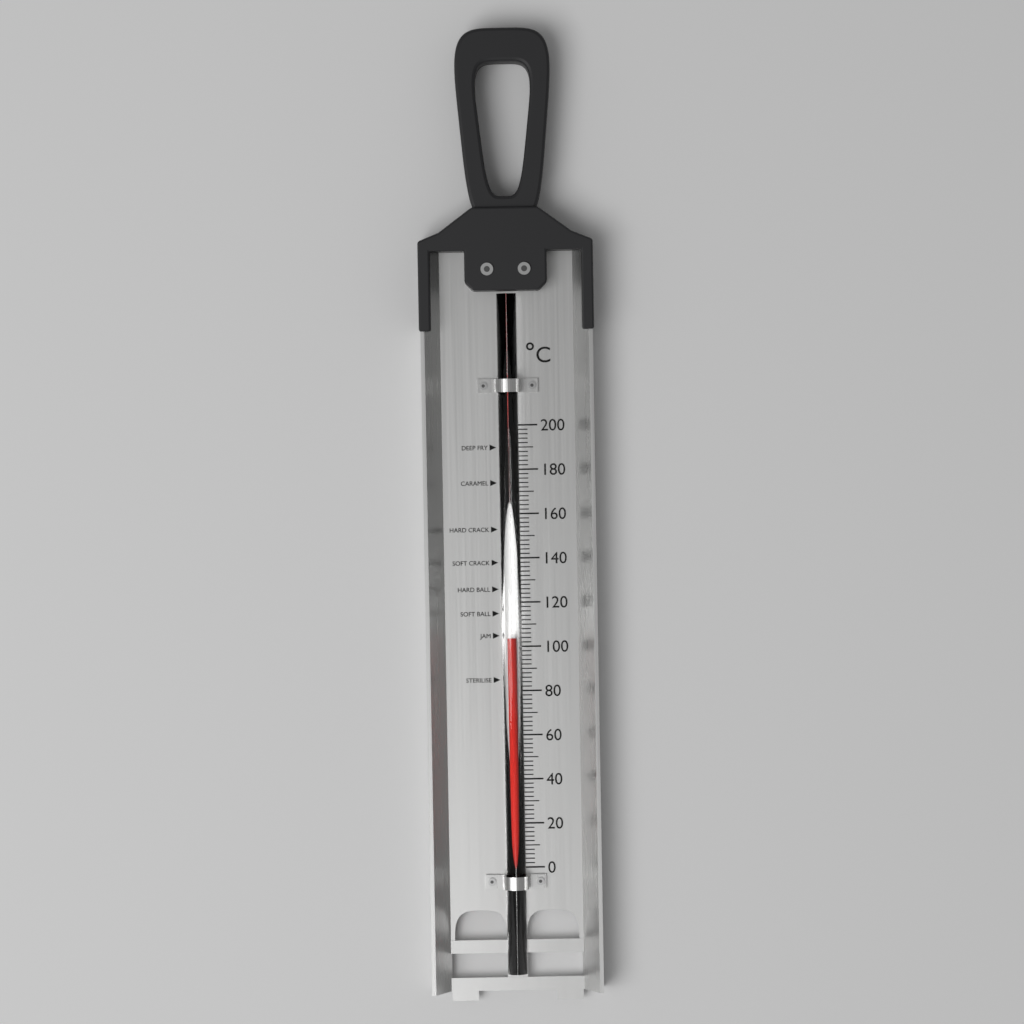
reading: 104 °C
